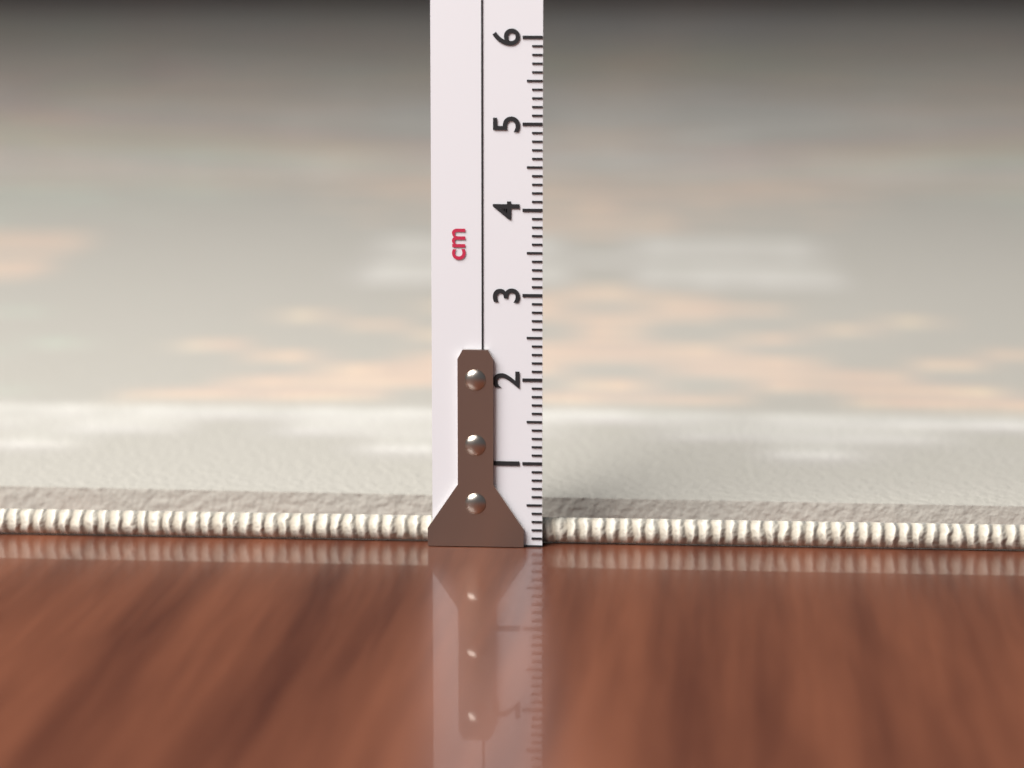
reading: 0.3 cm
